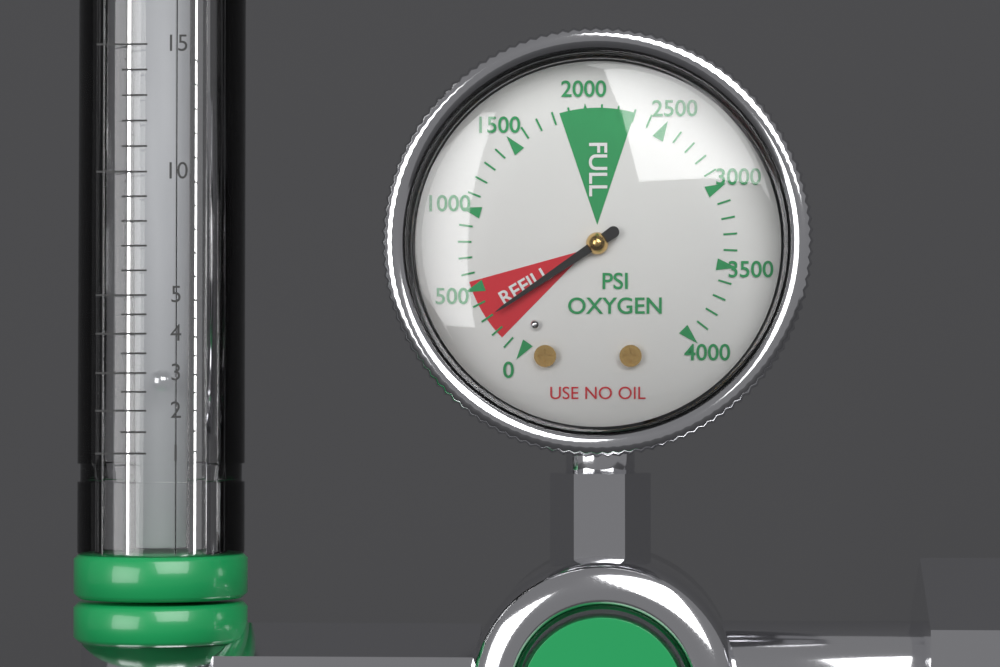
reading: 300 psi
